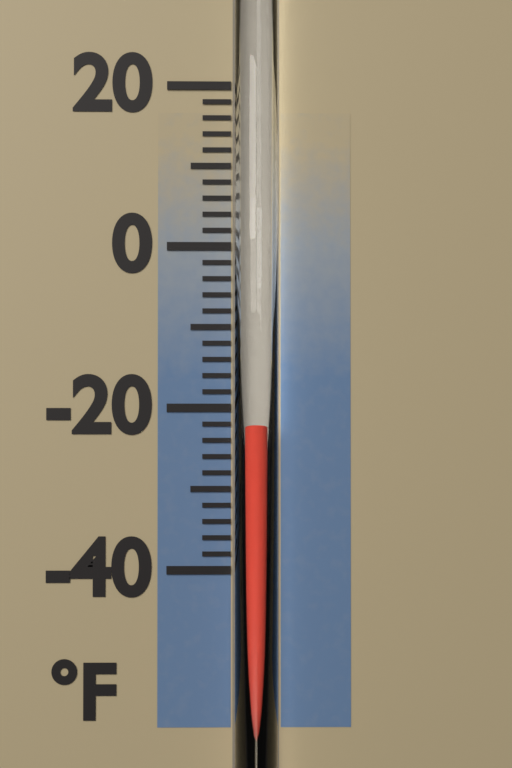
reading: -22 °F
